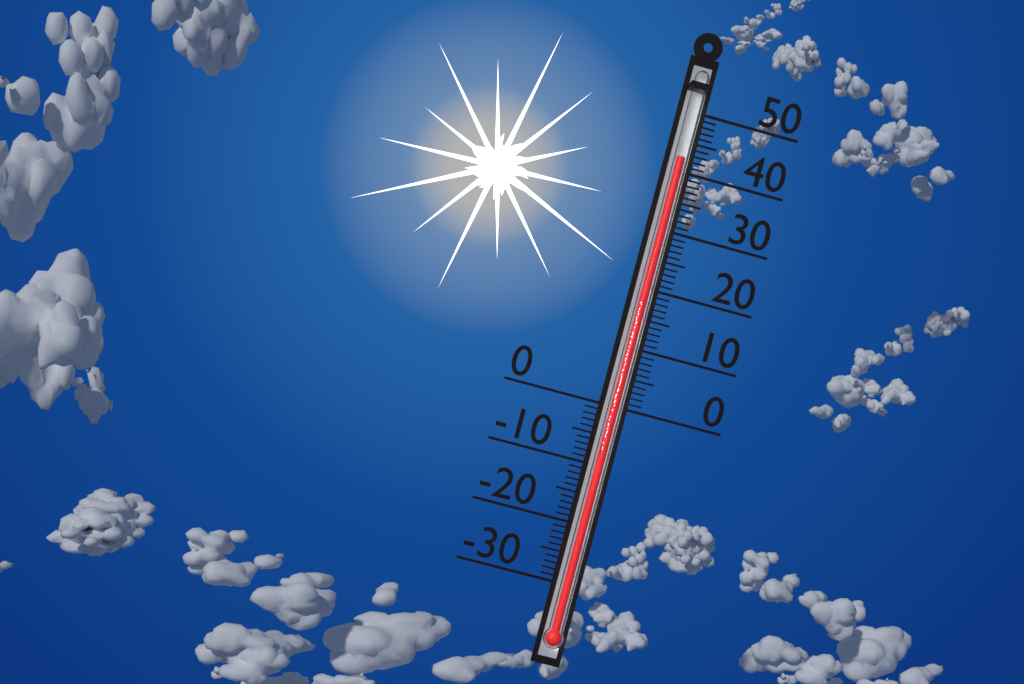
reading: 42 (no unit)
